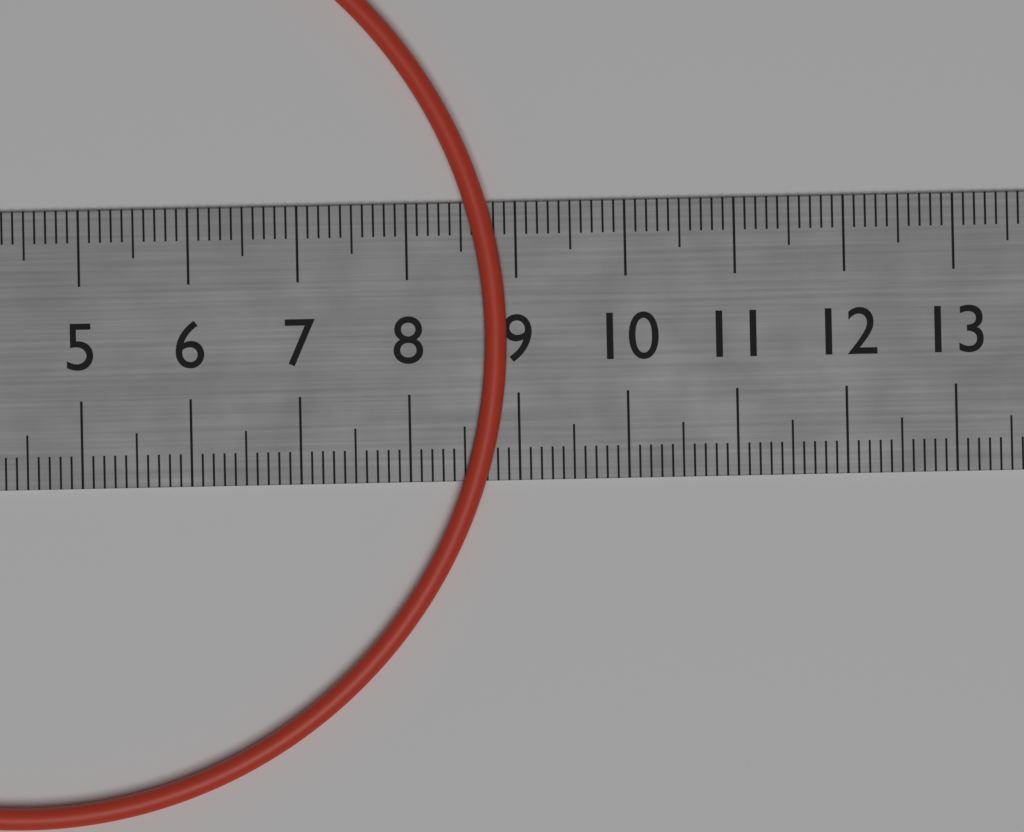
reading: 8.9 cm
